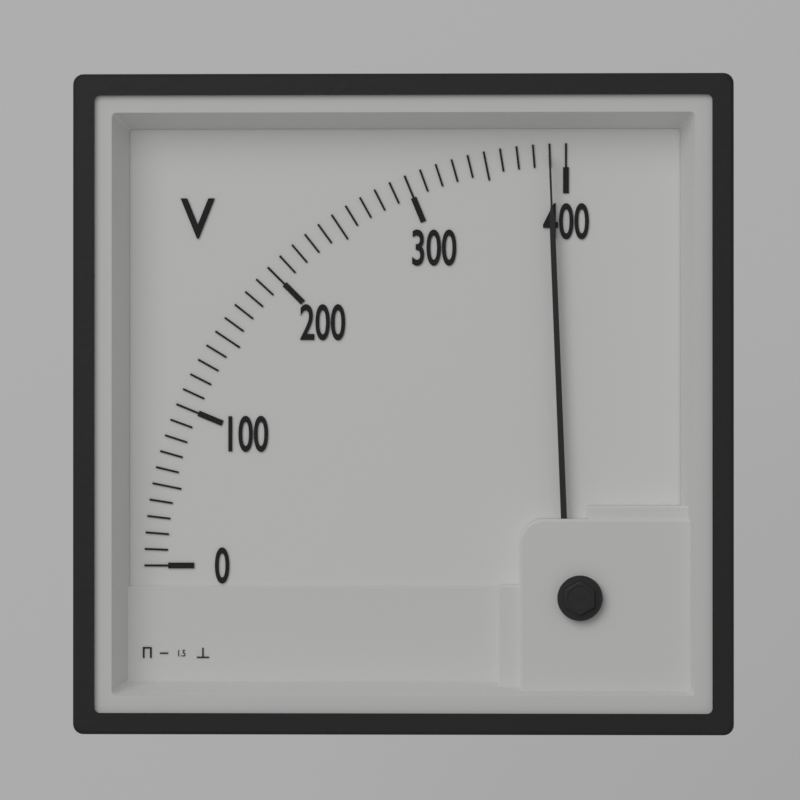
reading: 390 V
